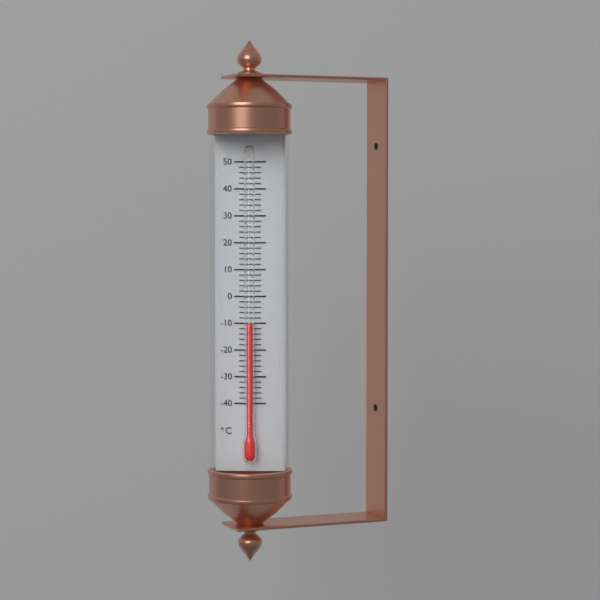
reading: -10 °C
